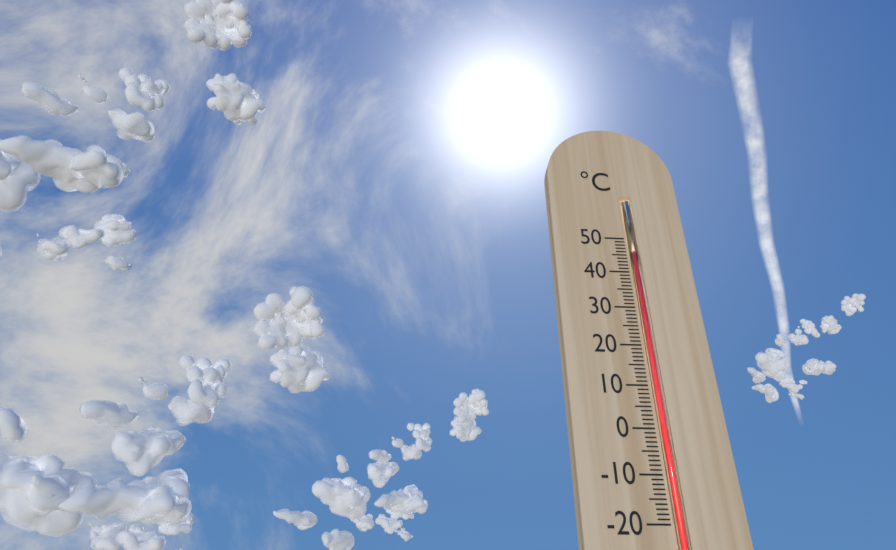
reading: 46 °C
